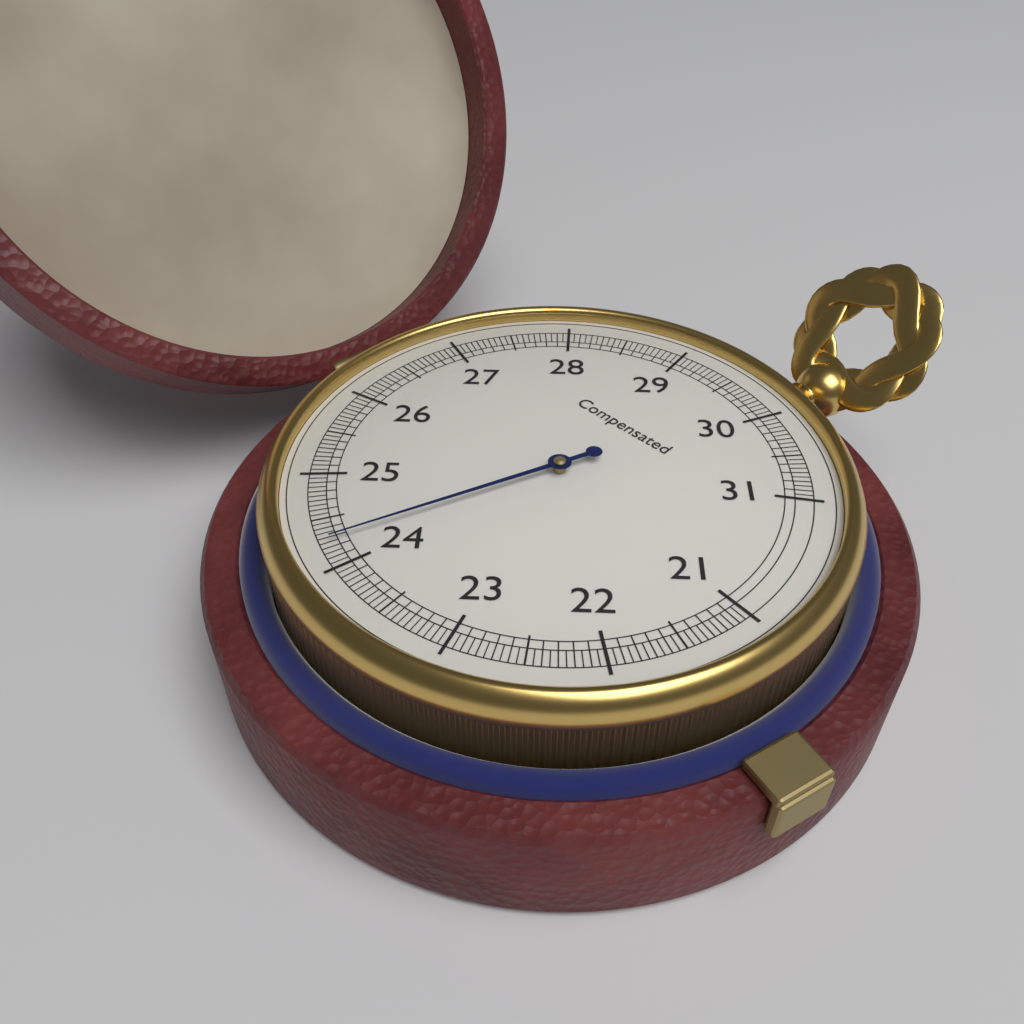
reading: 24.25 (no unit)
